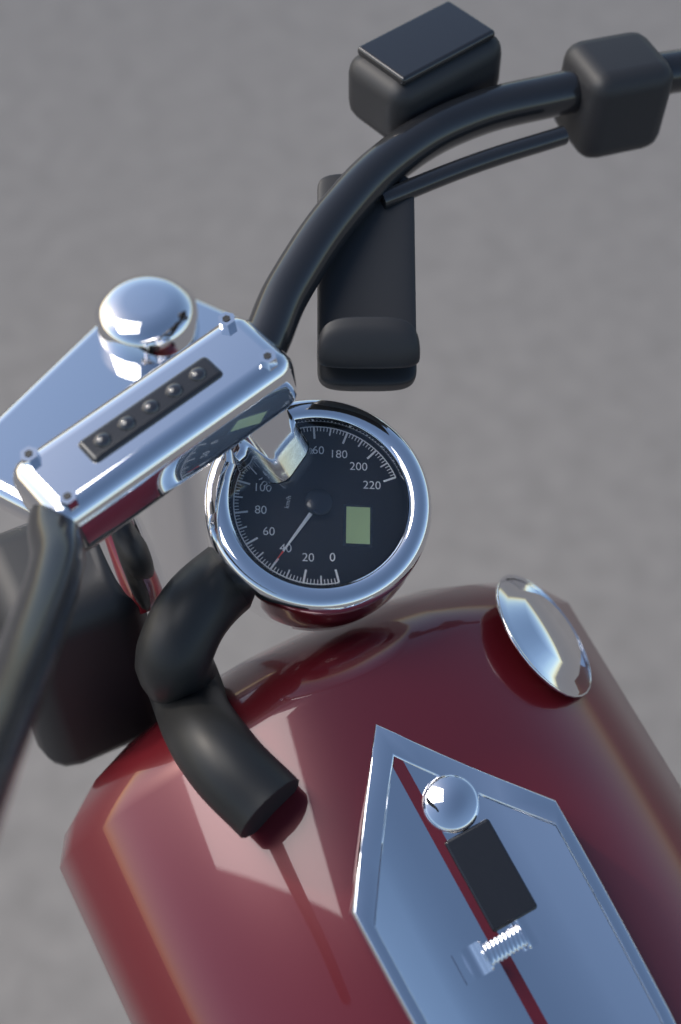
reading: 40 km/h
